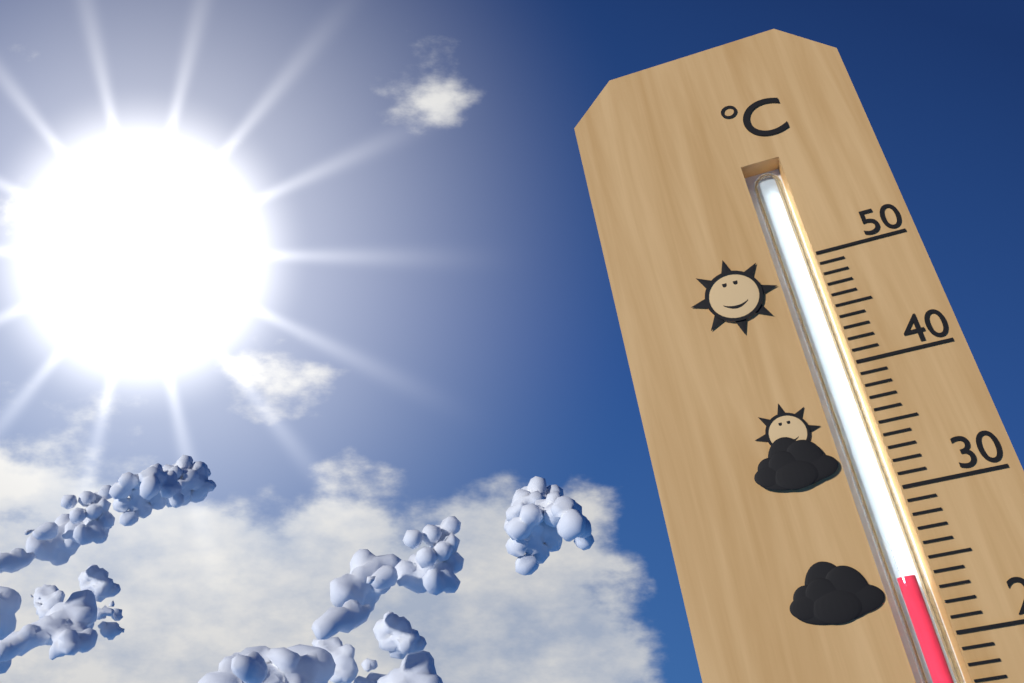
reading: 24 °C
